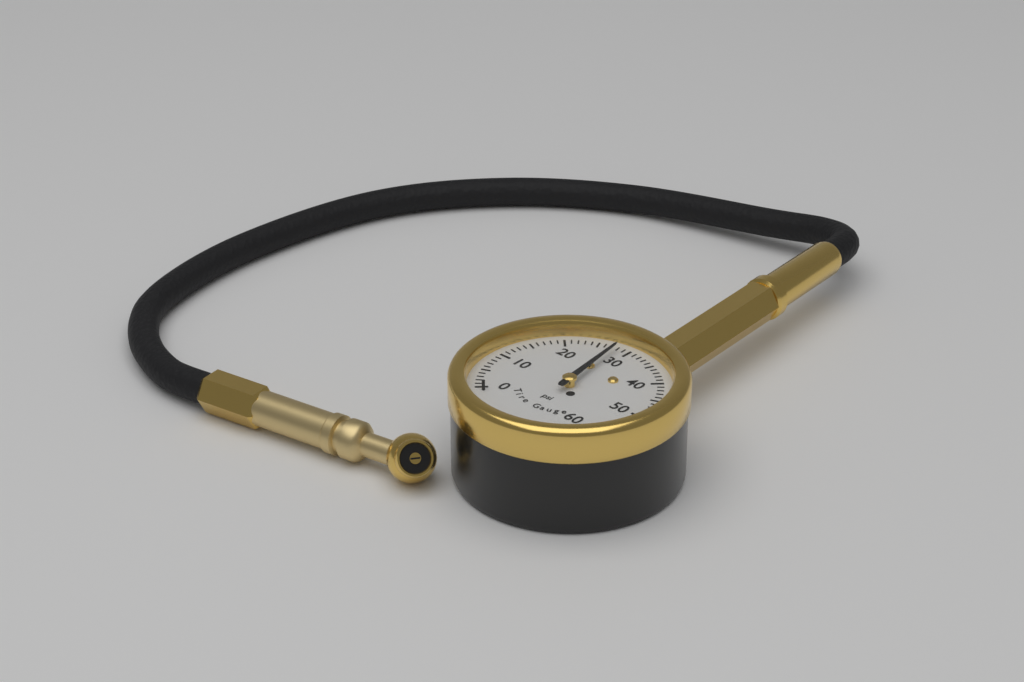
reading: 28 psi
